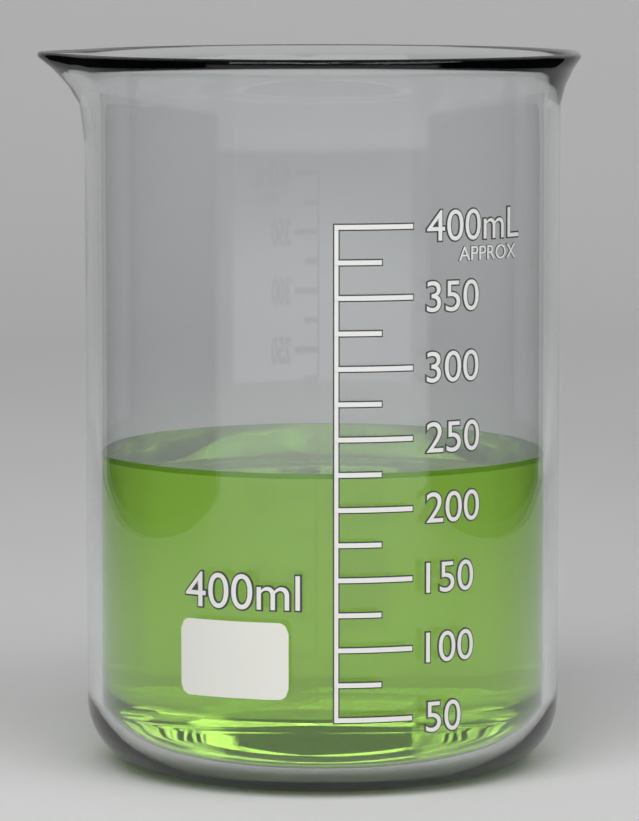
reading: 225 mL
